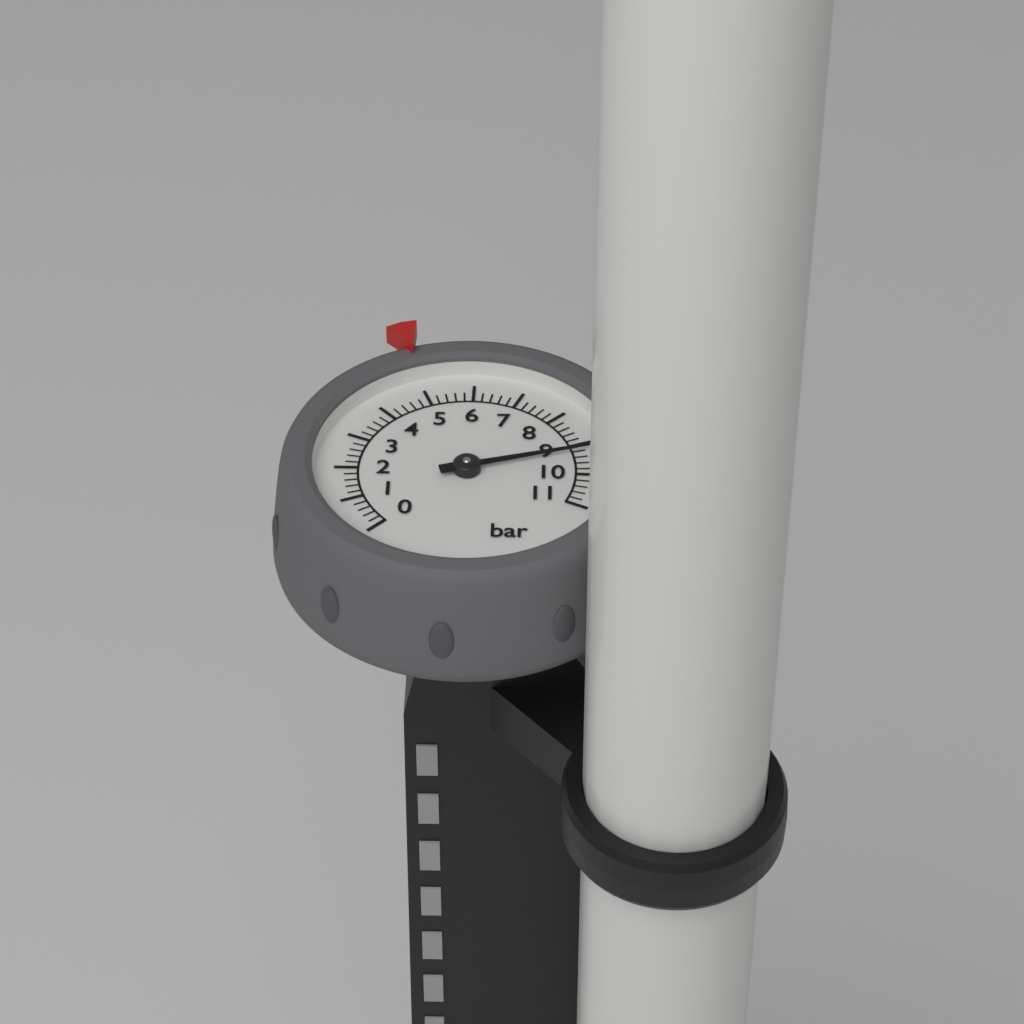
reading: 9.2 bar
